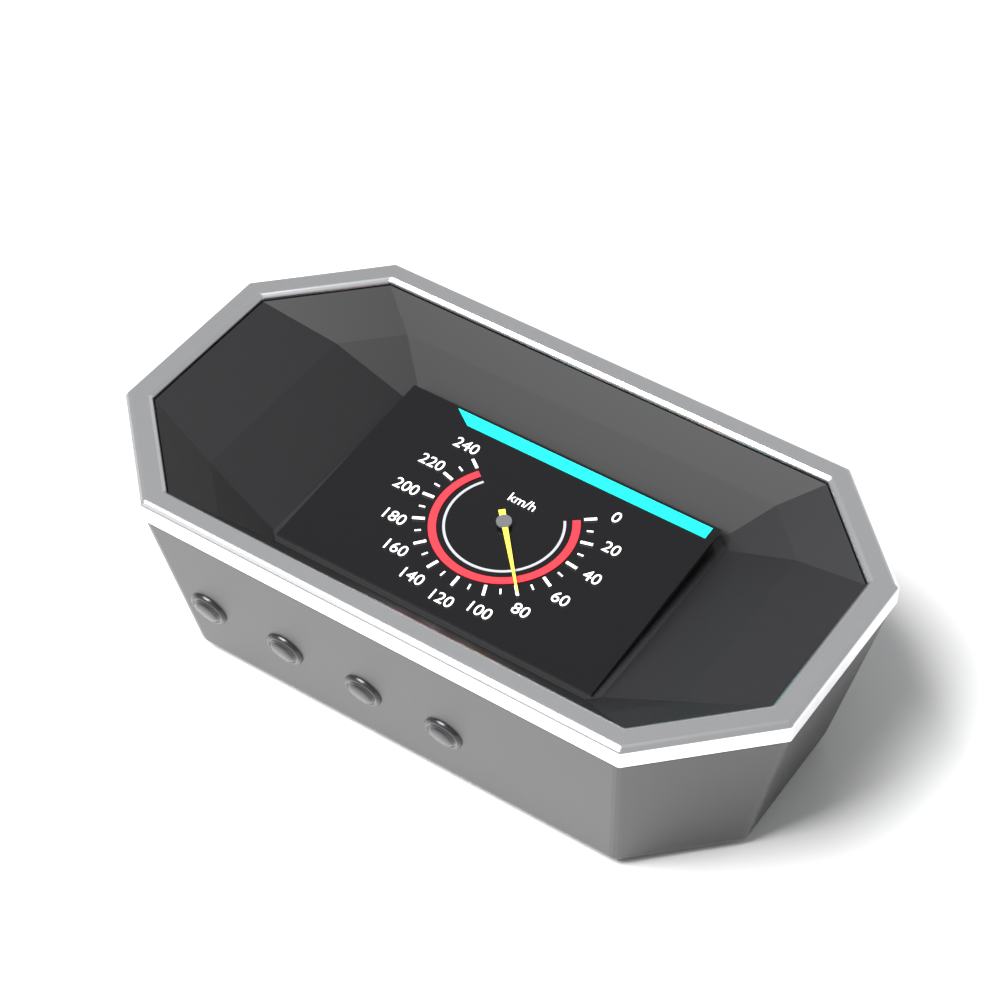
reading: 80 km/h
